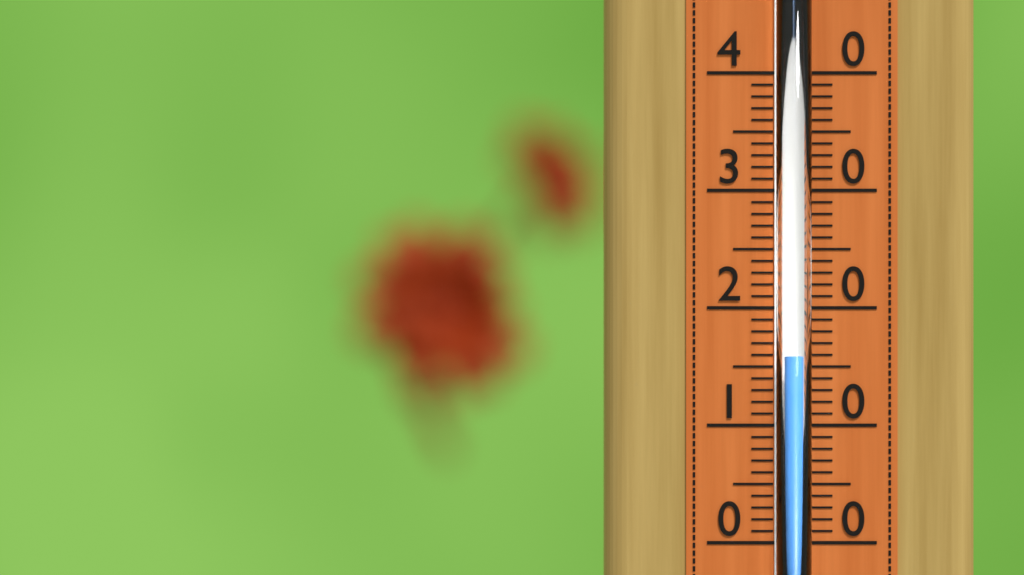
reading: 16 (no unit)
